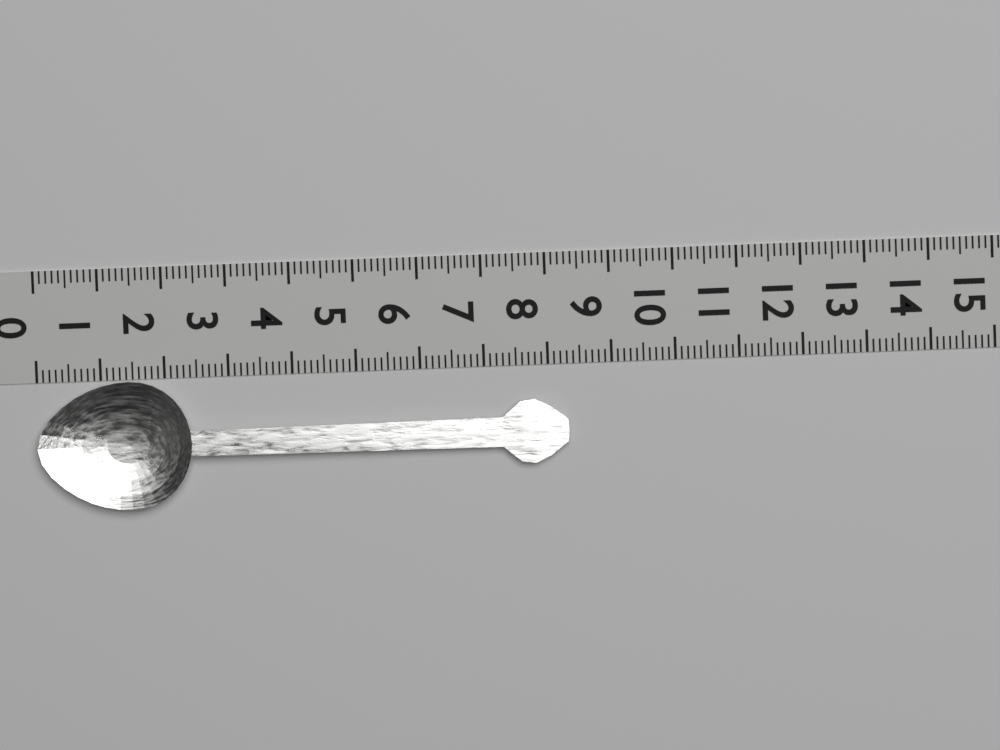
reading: 8.3 (no unit)
